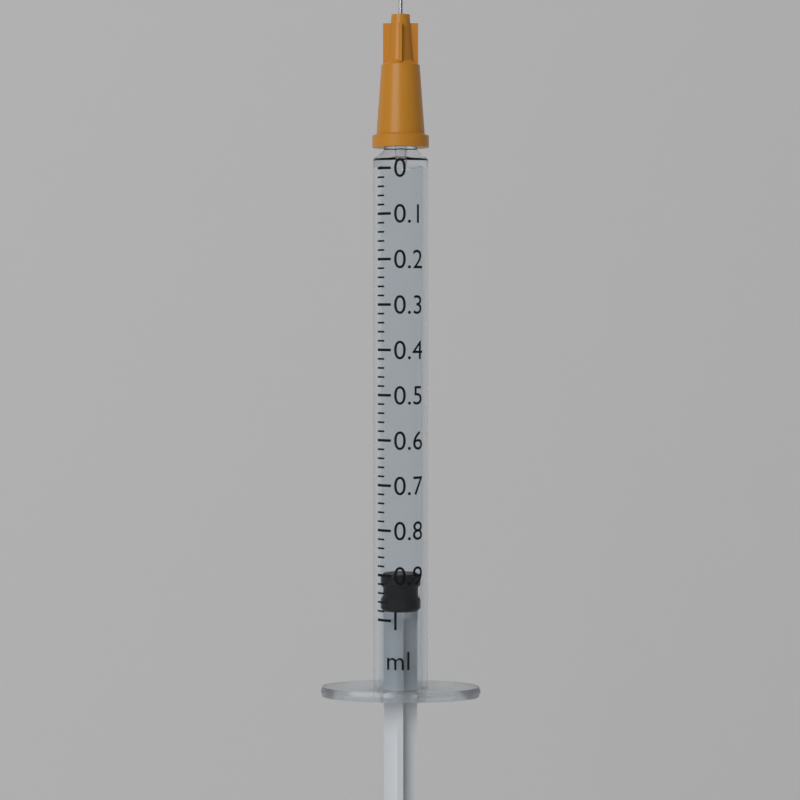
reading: 0.90 ml
